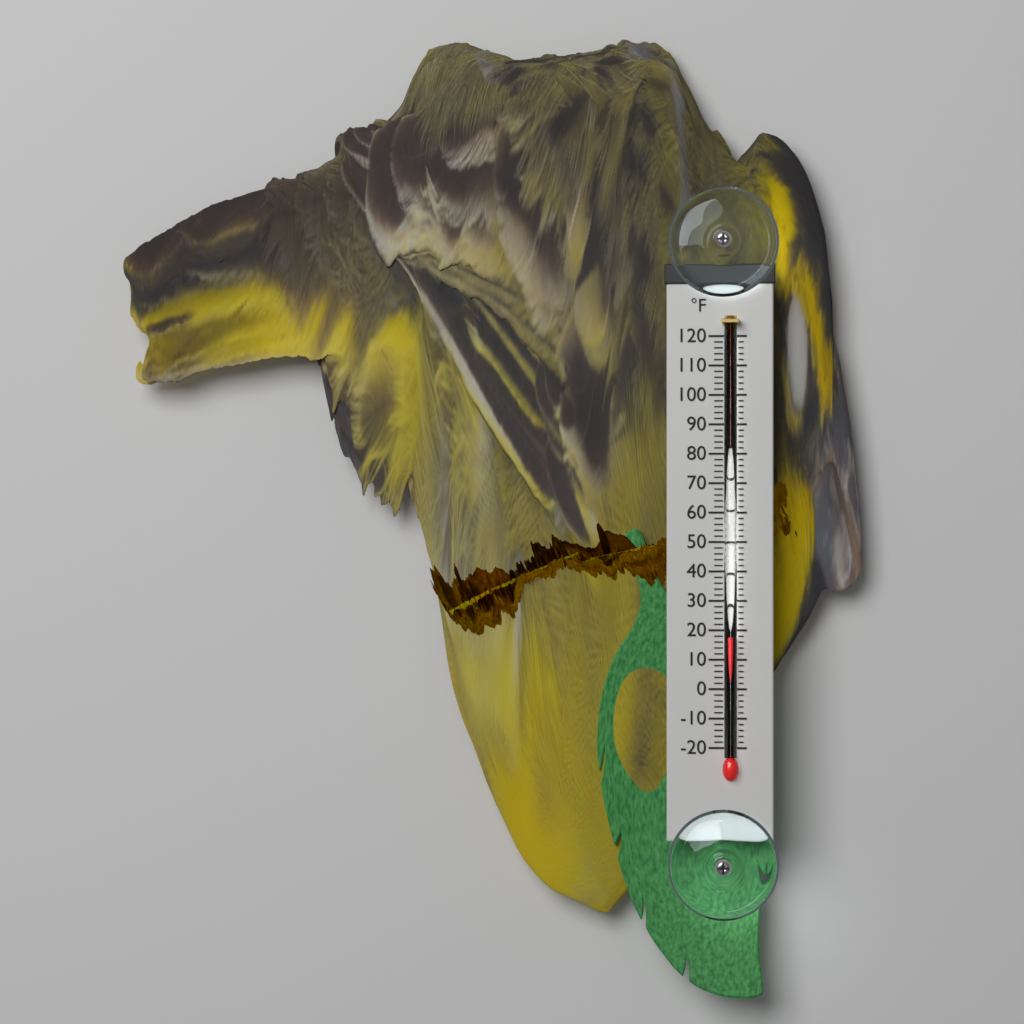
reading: 18 °F
